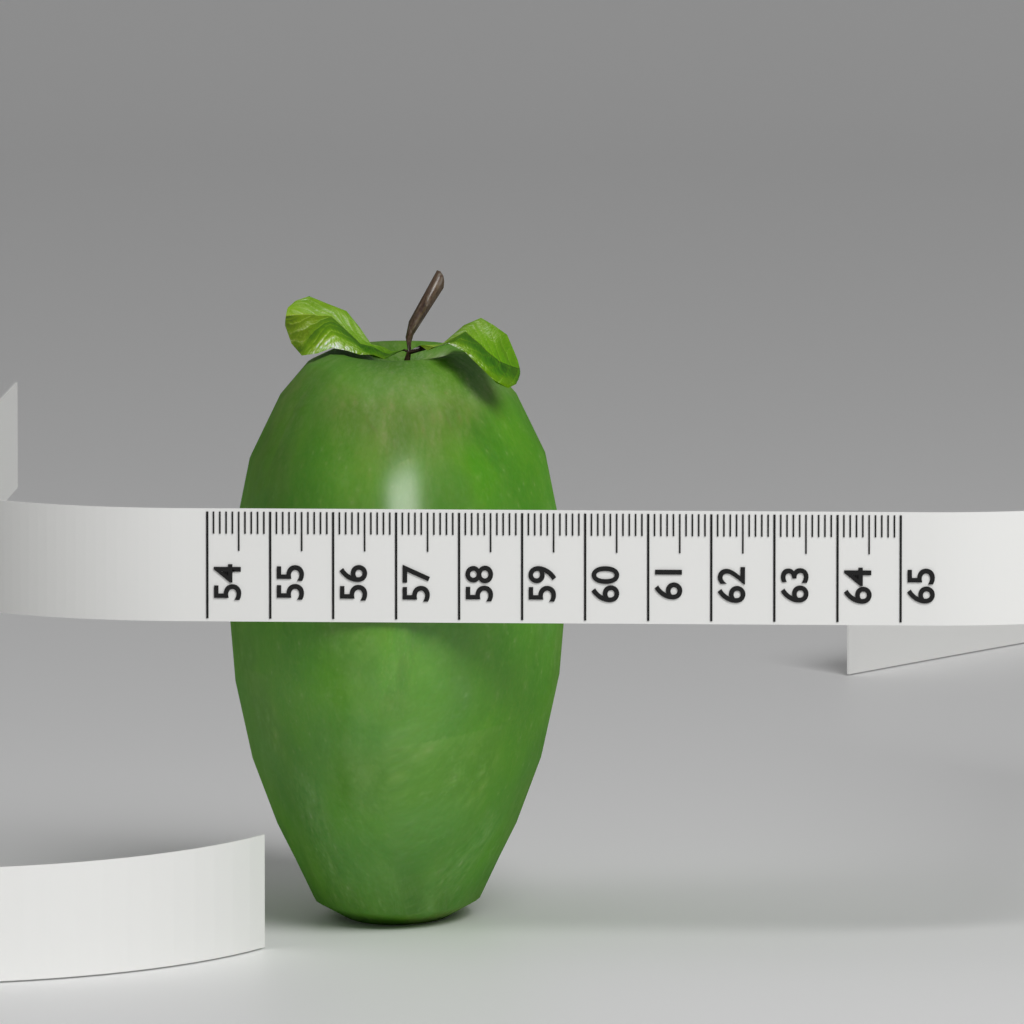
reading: 59.4 (no unit)
